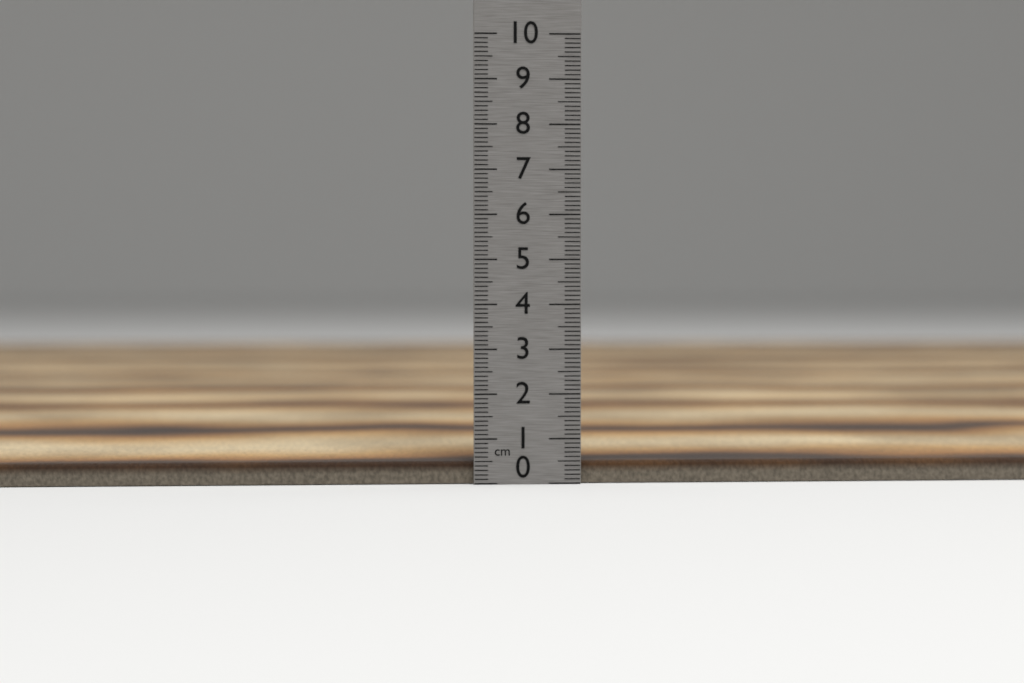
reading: 0.5 cm
